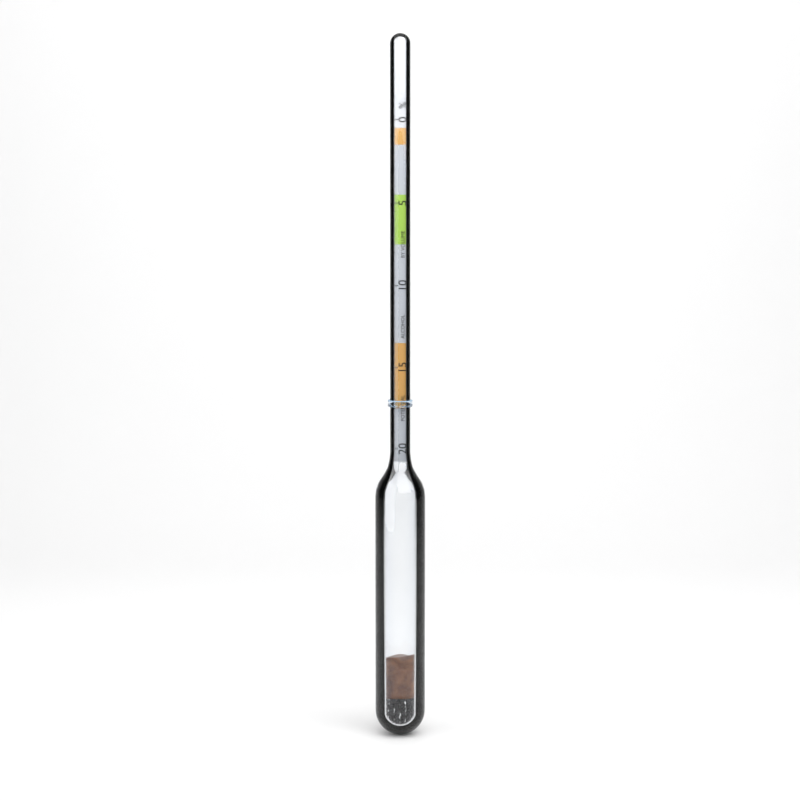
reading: 17.0 %
